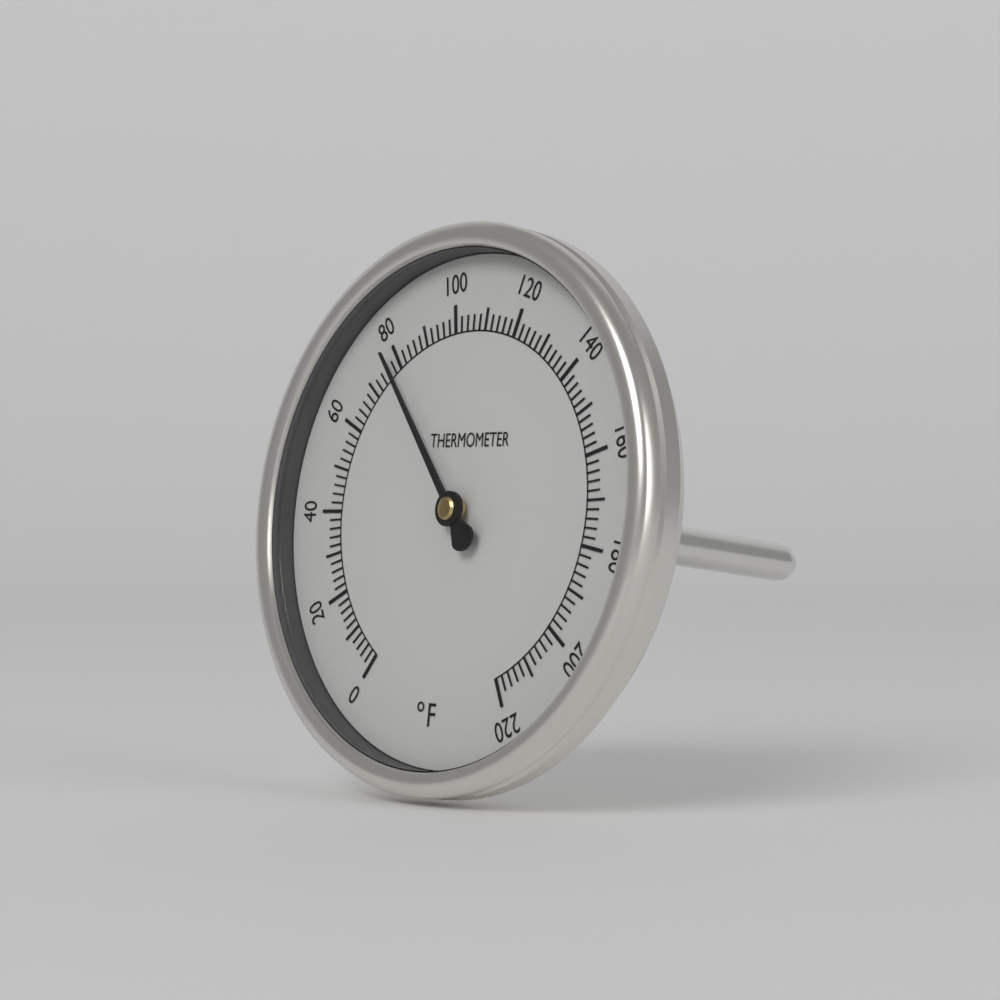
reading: 78 °F
